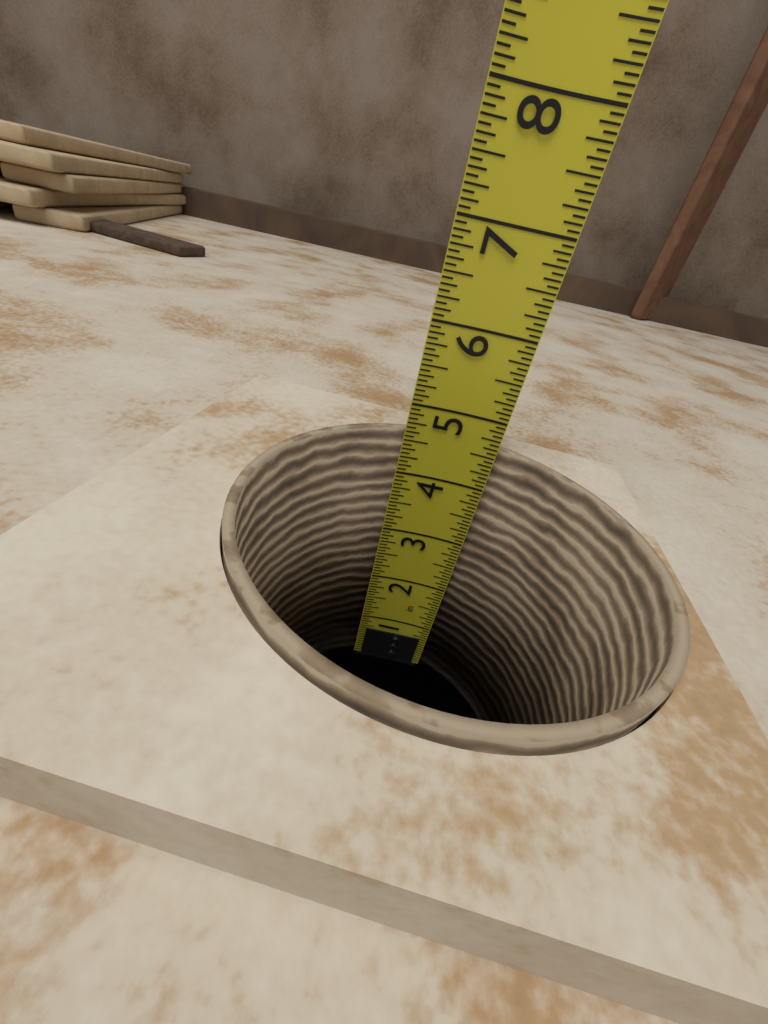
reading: 4.6250 in
